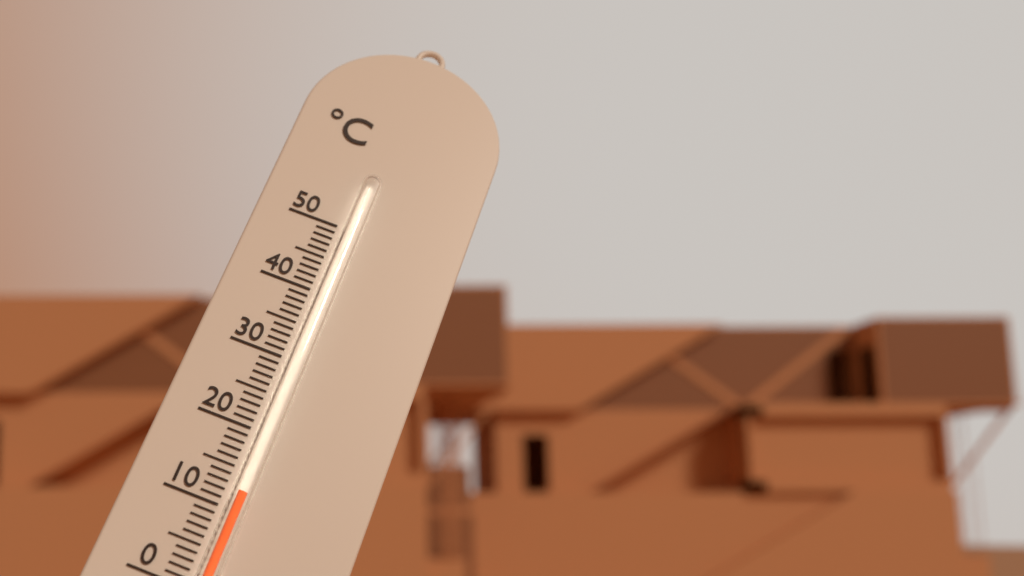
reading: 12 °C
